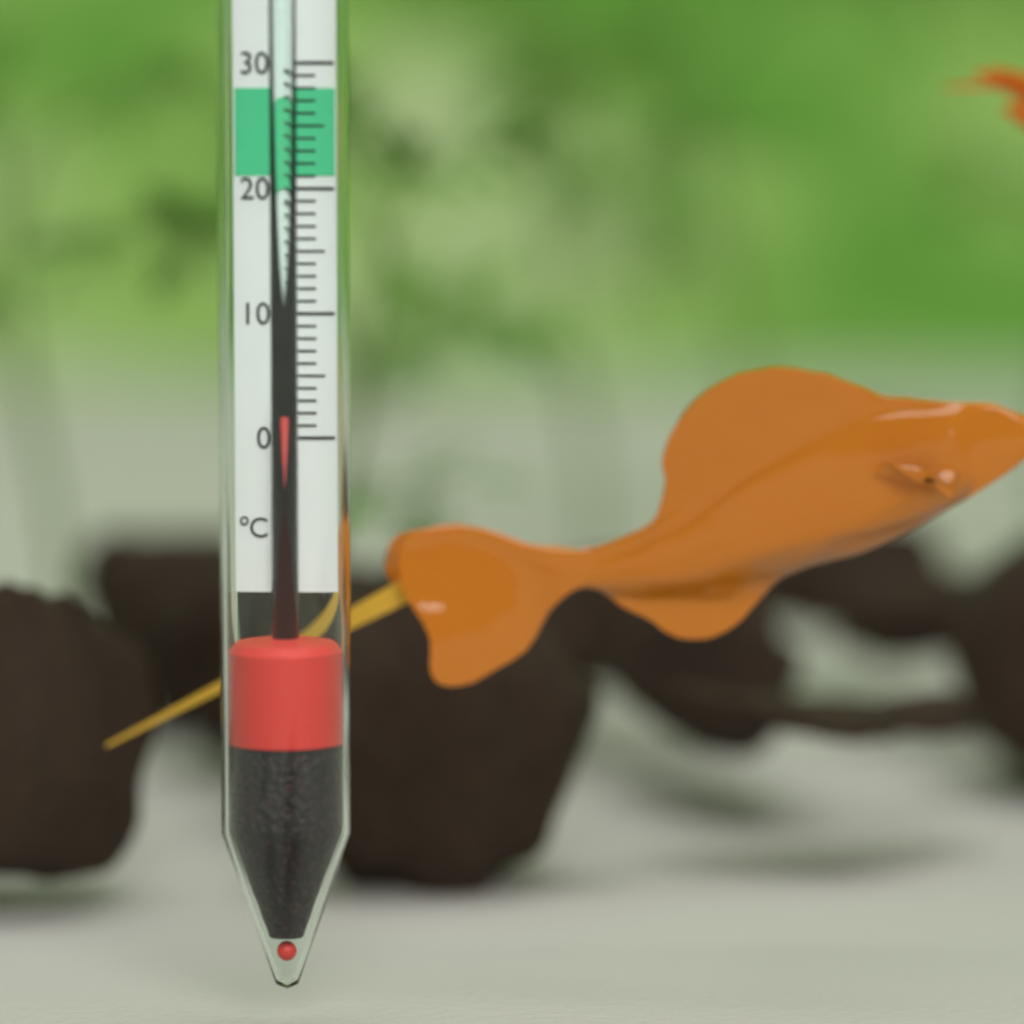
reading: 2 °C
